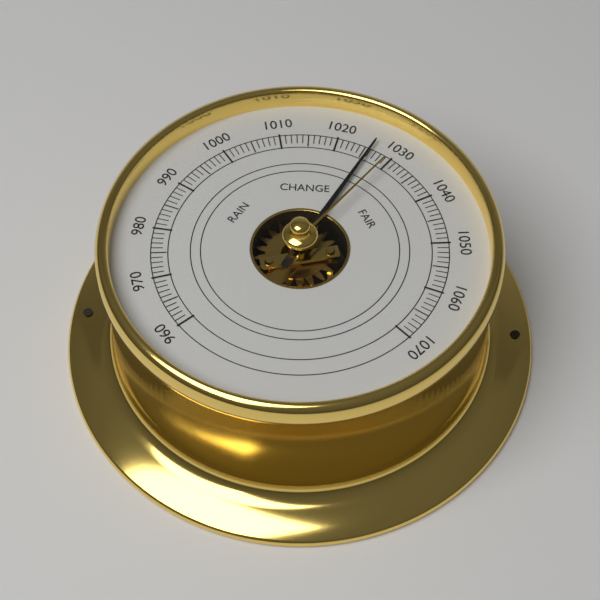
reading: 1026 (no unit)
